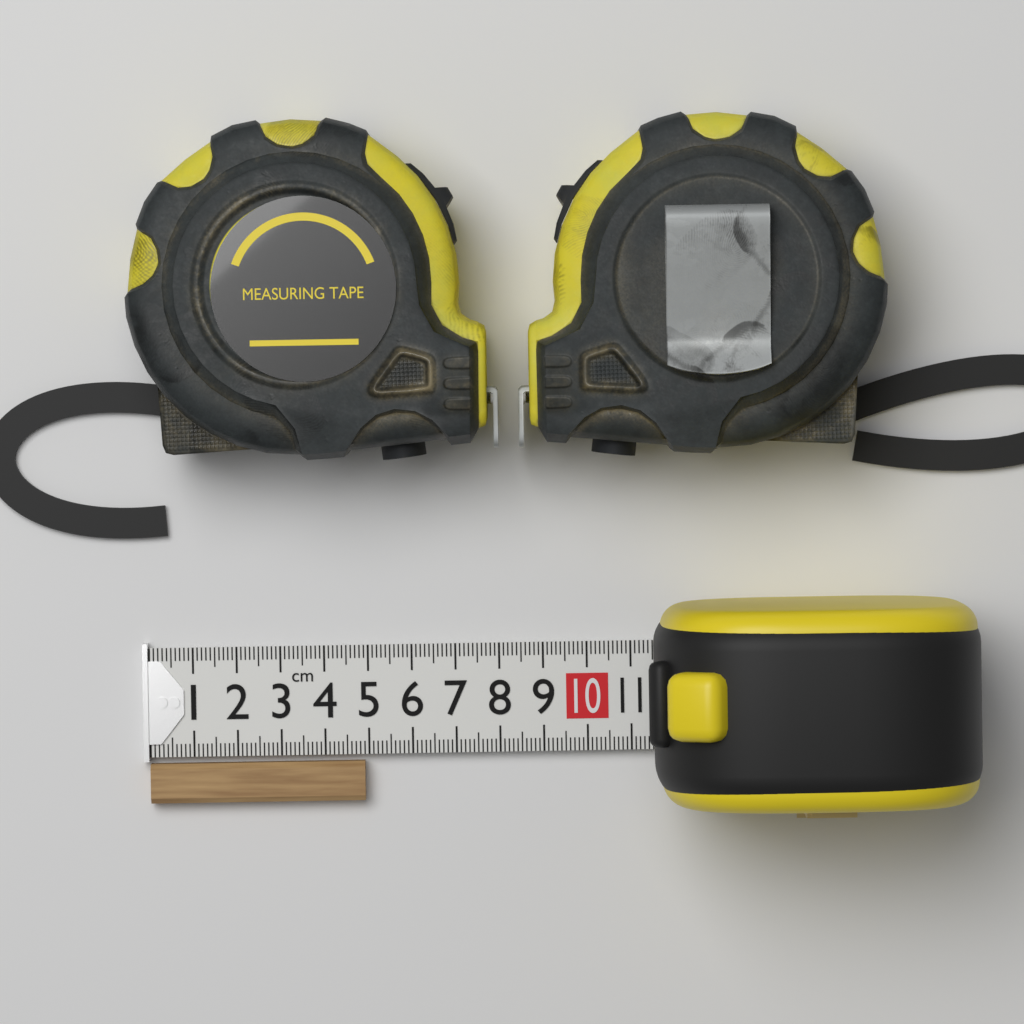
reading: 4.9 cm
